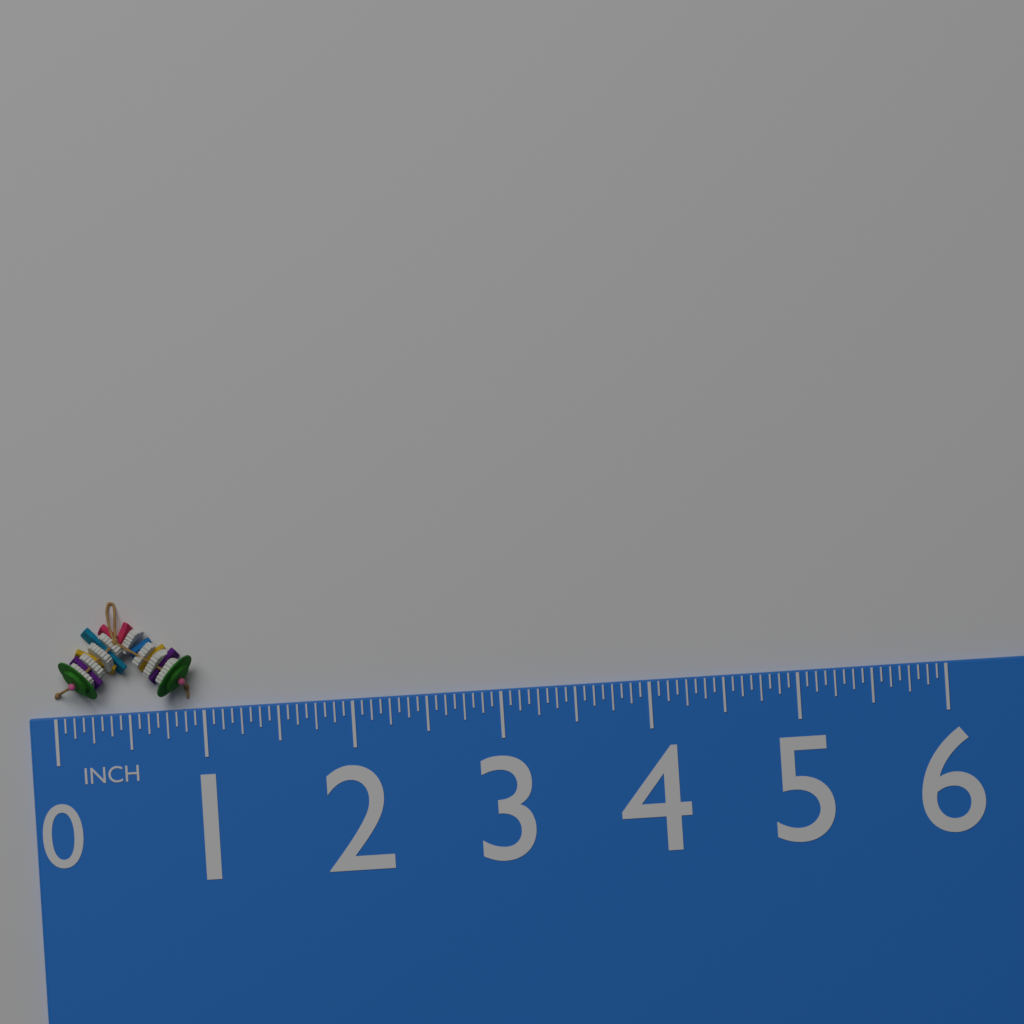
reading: 0.9375 in
